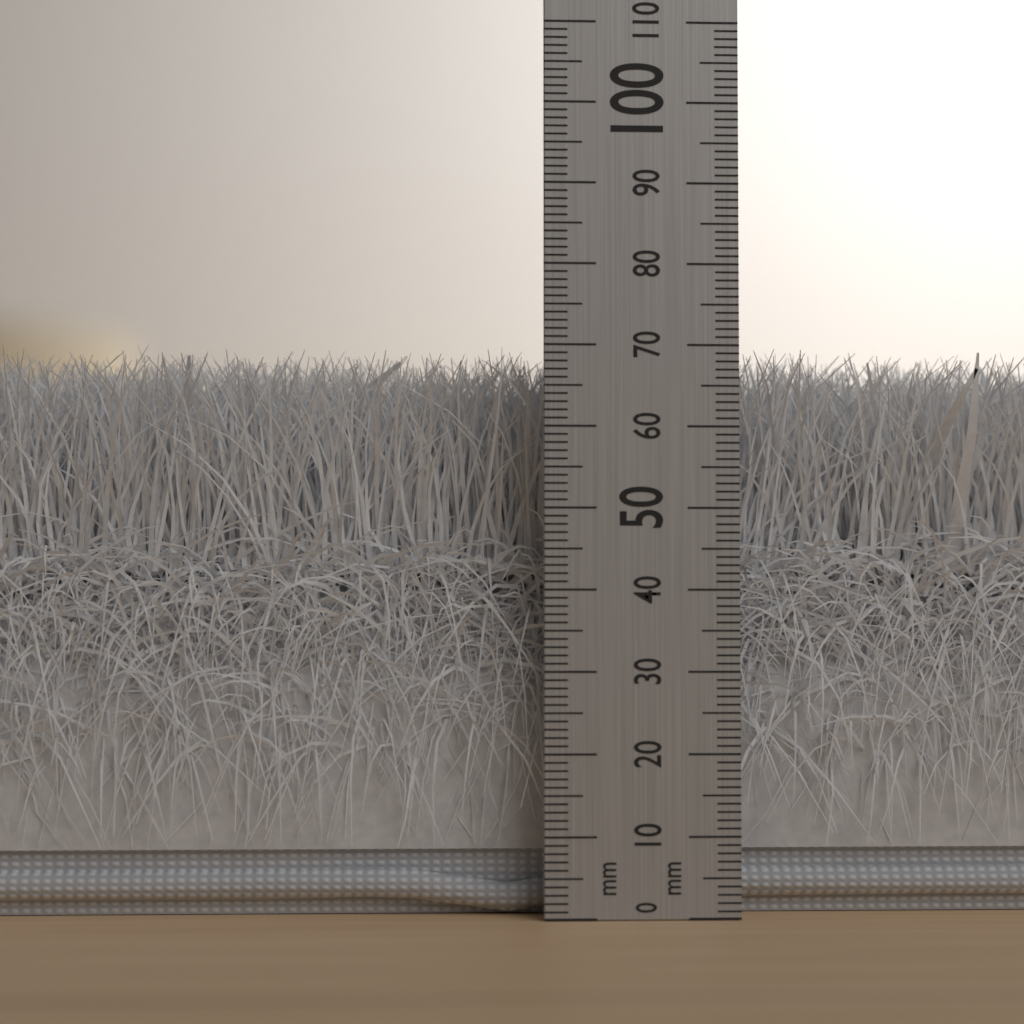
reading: 70 mm
